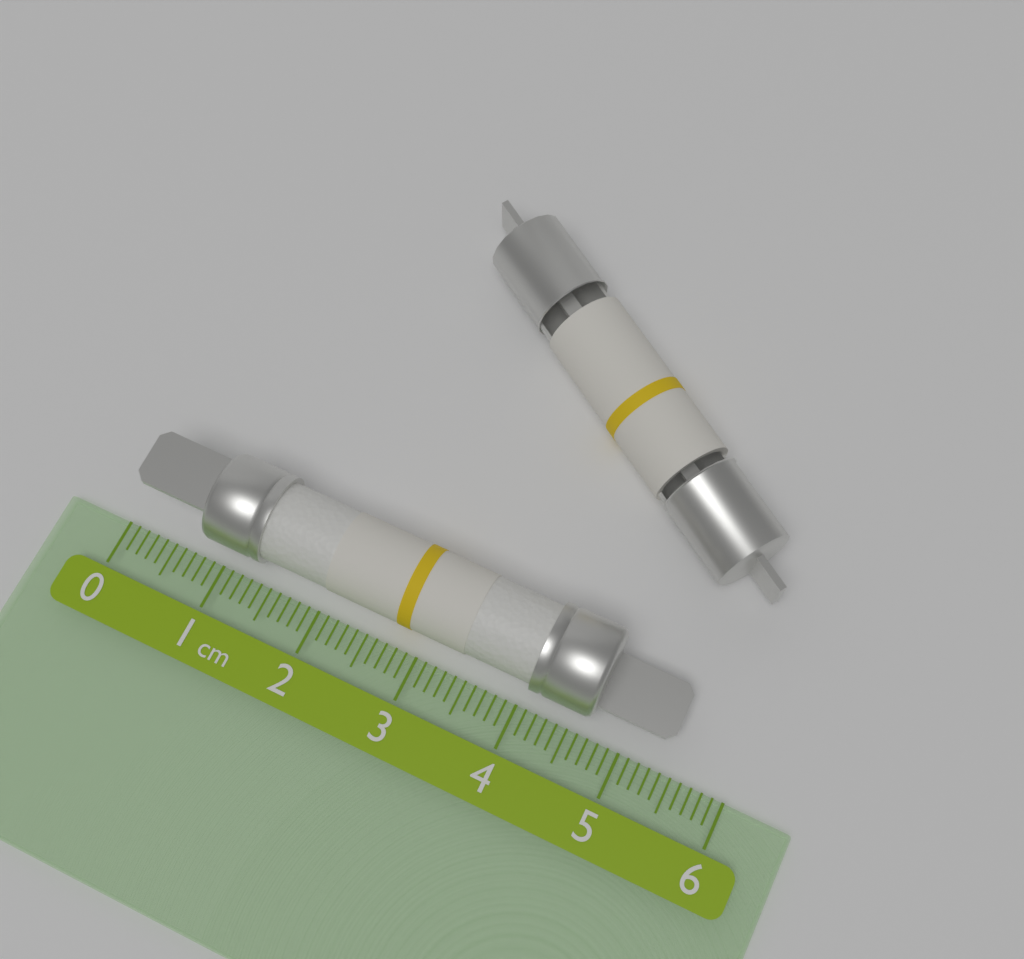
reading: 5.4 cm
